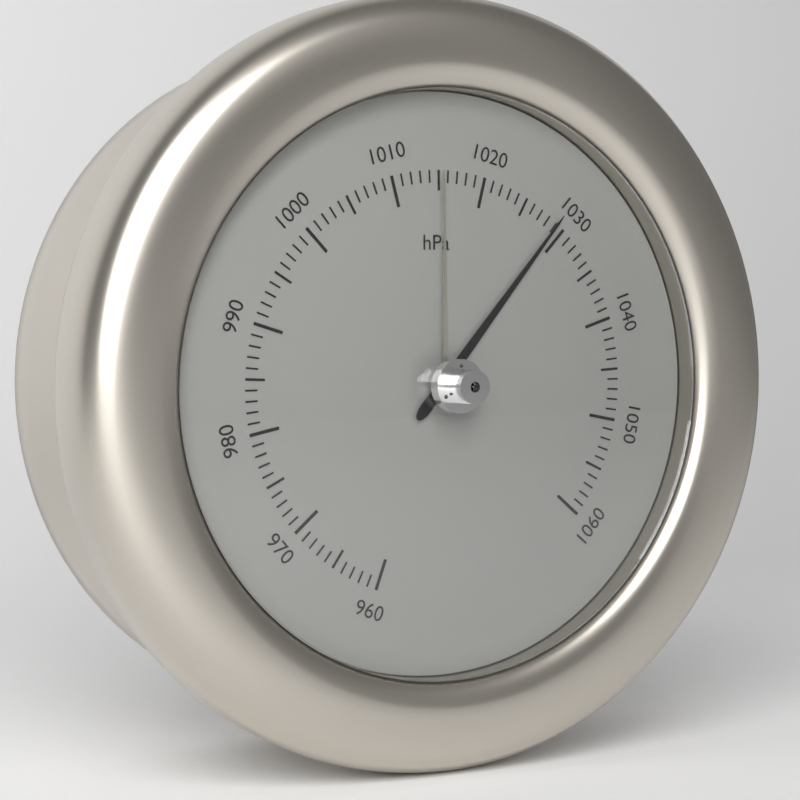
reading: 1029 hPa
